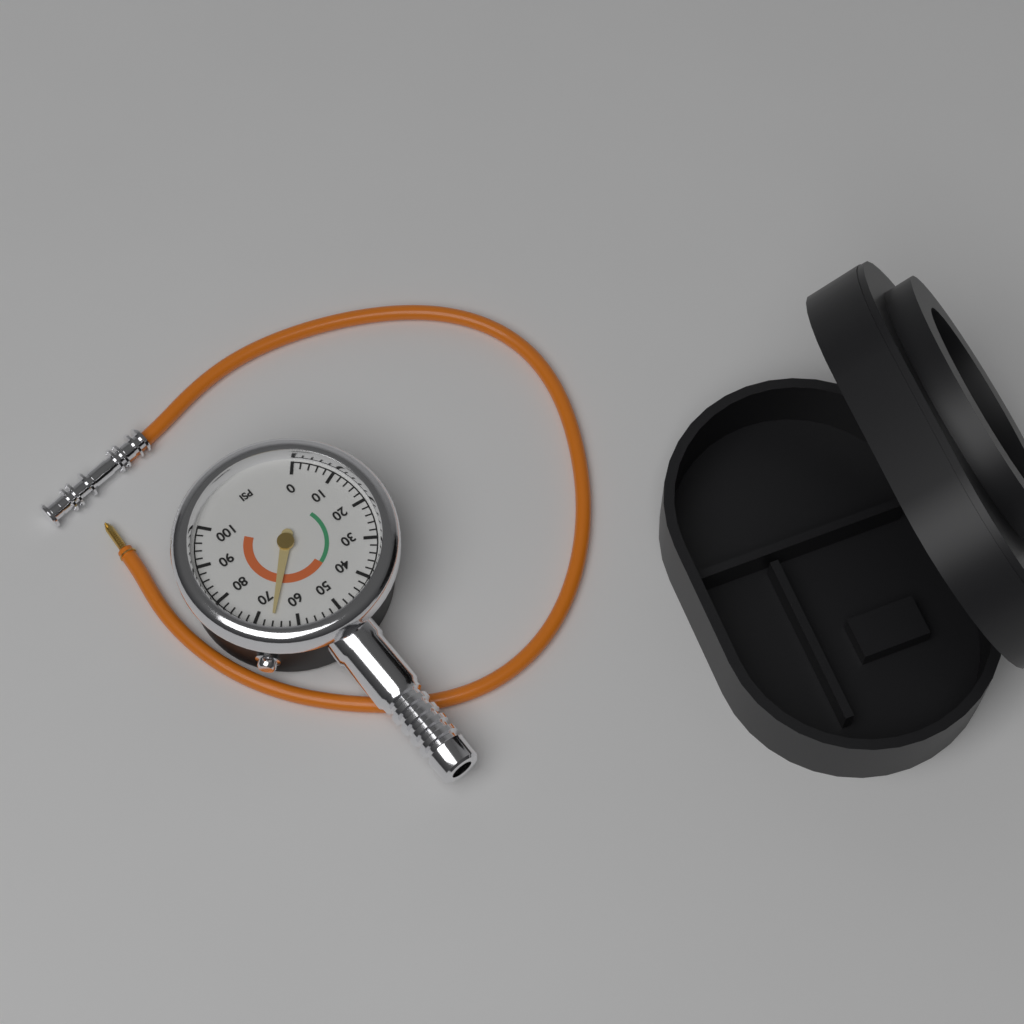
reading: 66 psi
